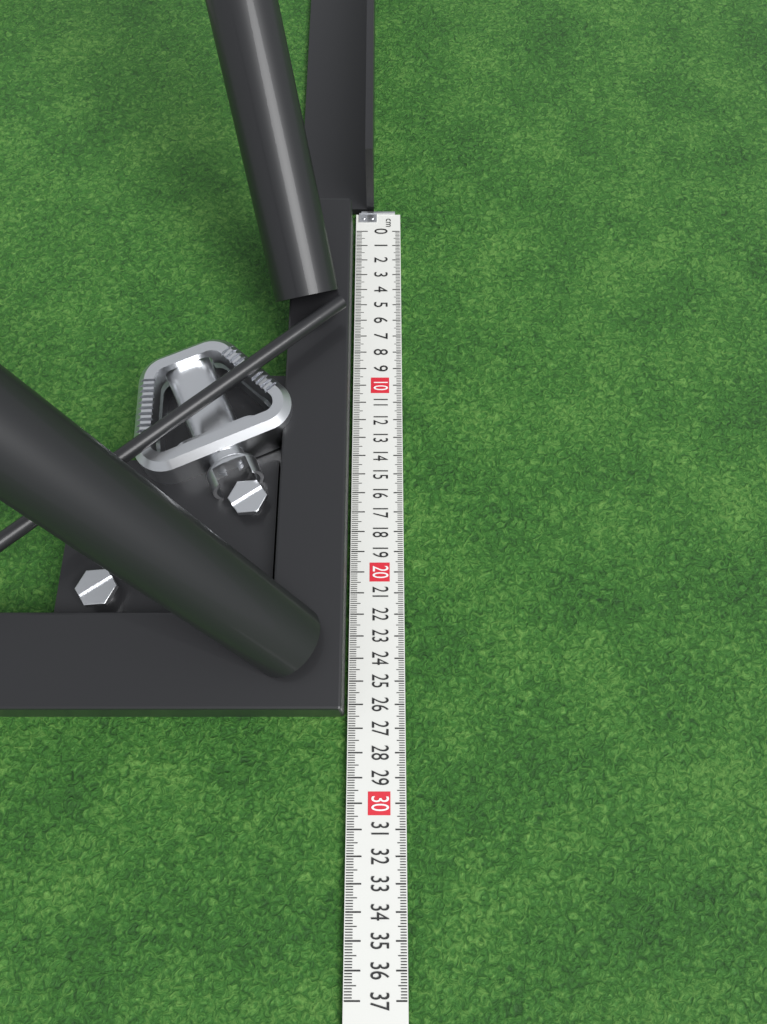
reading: 26.5 cm
